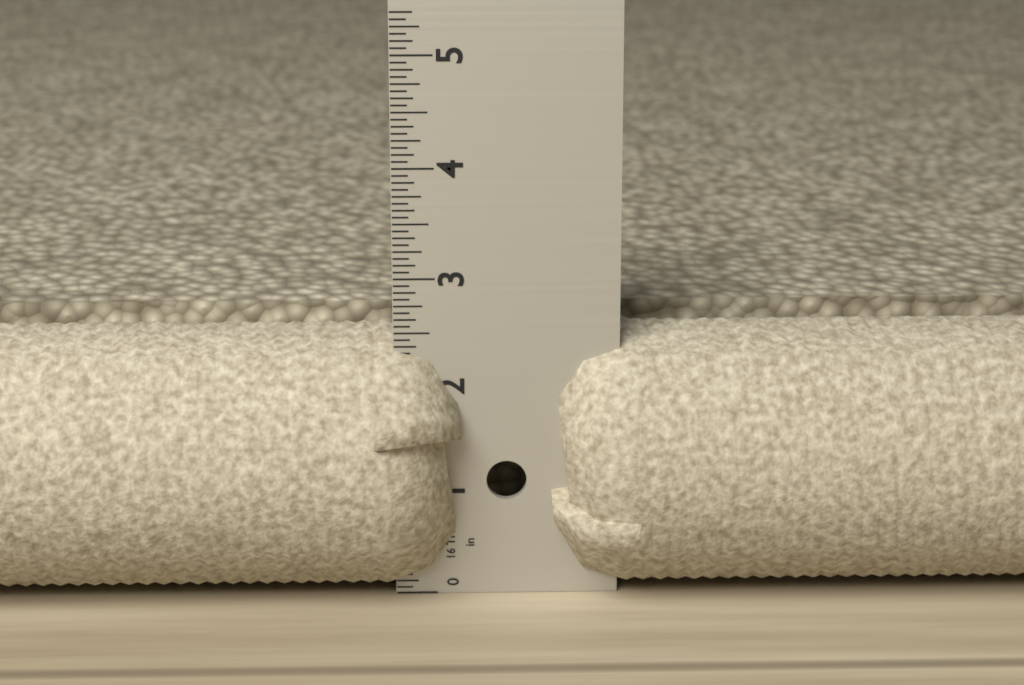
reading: 2.5000 in
